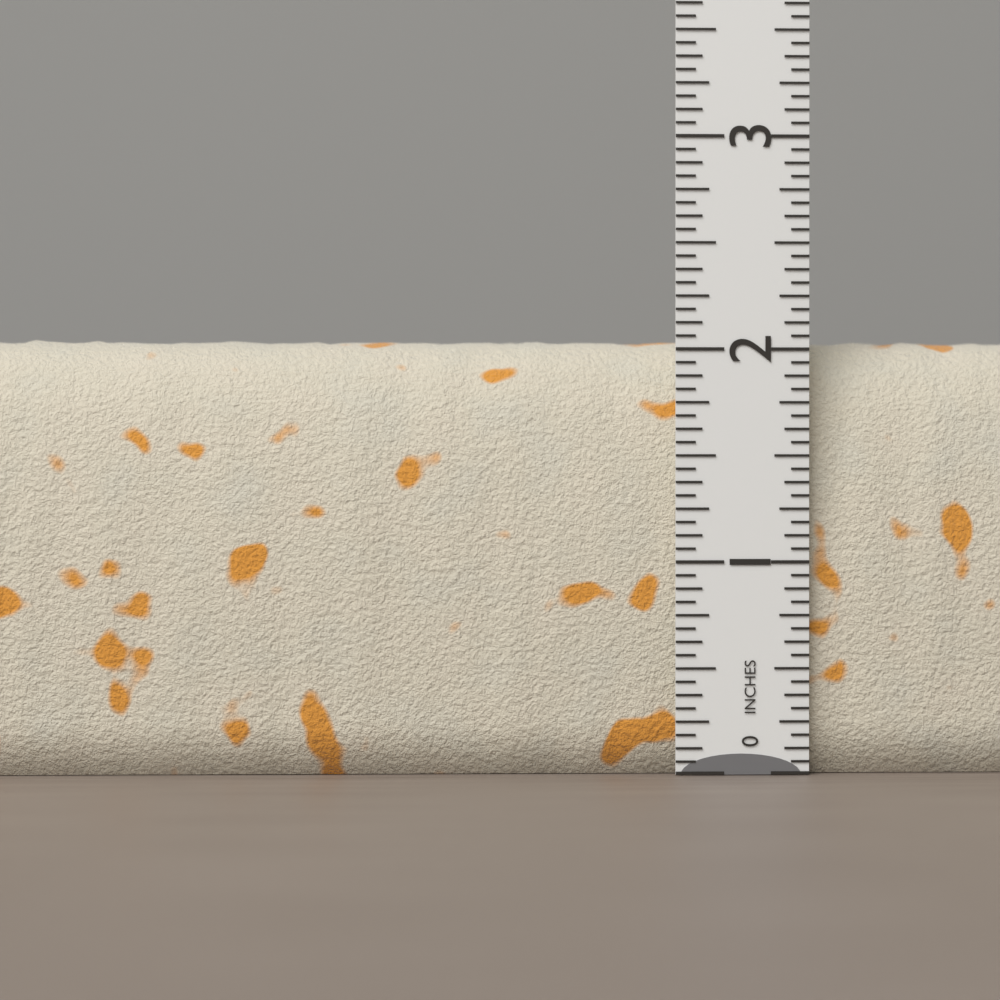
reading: 2.0625 in
